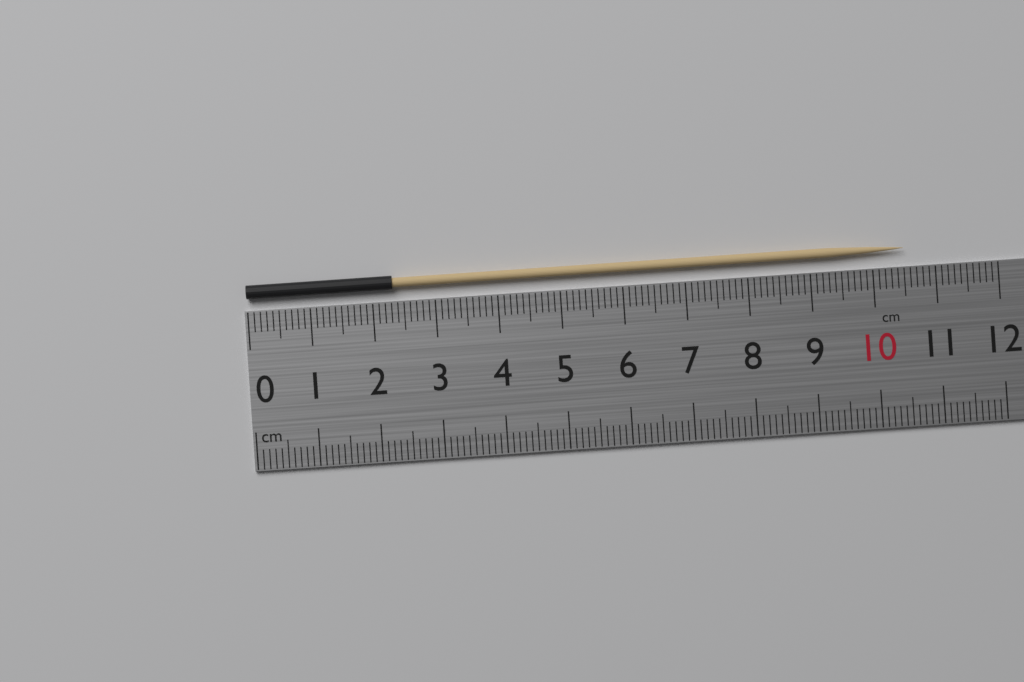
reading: 10.5 cm
